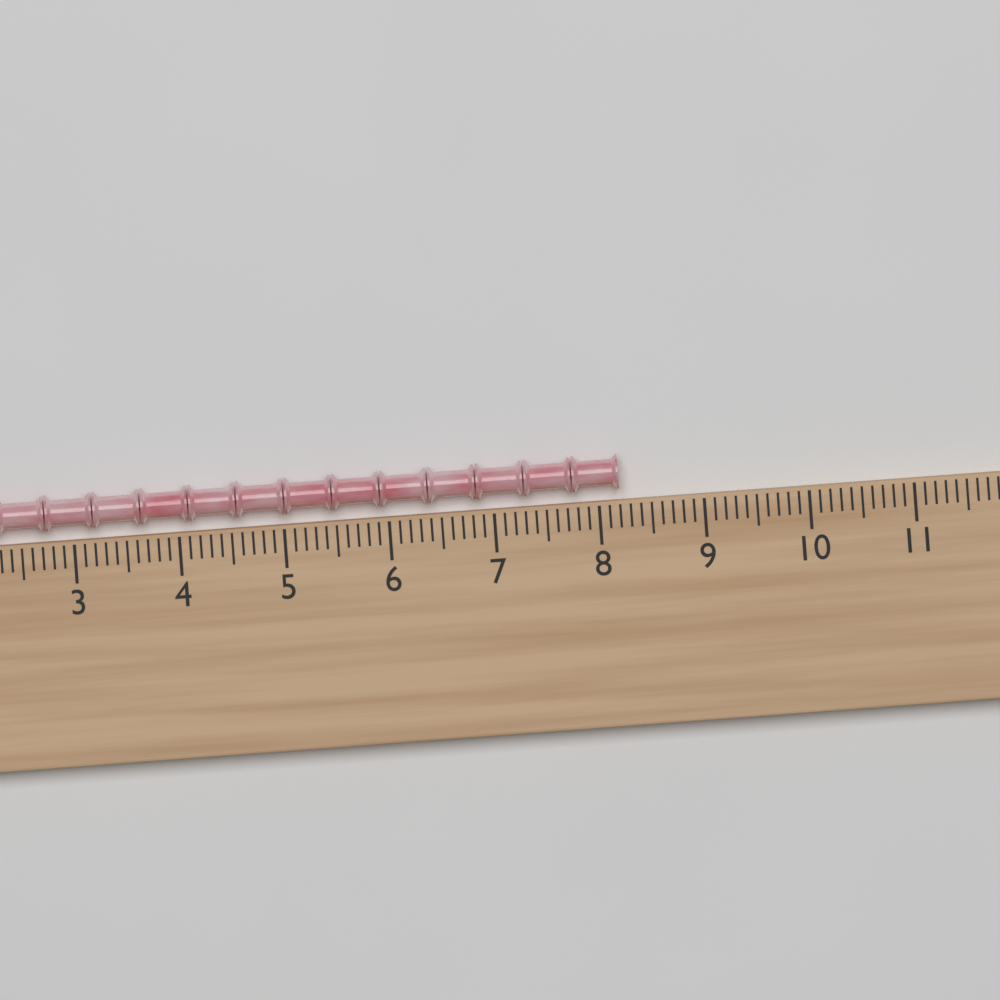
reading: 8.2 (no unit)
